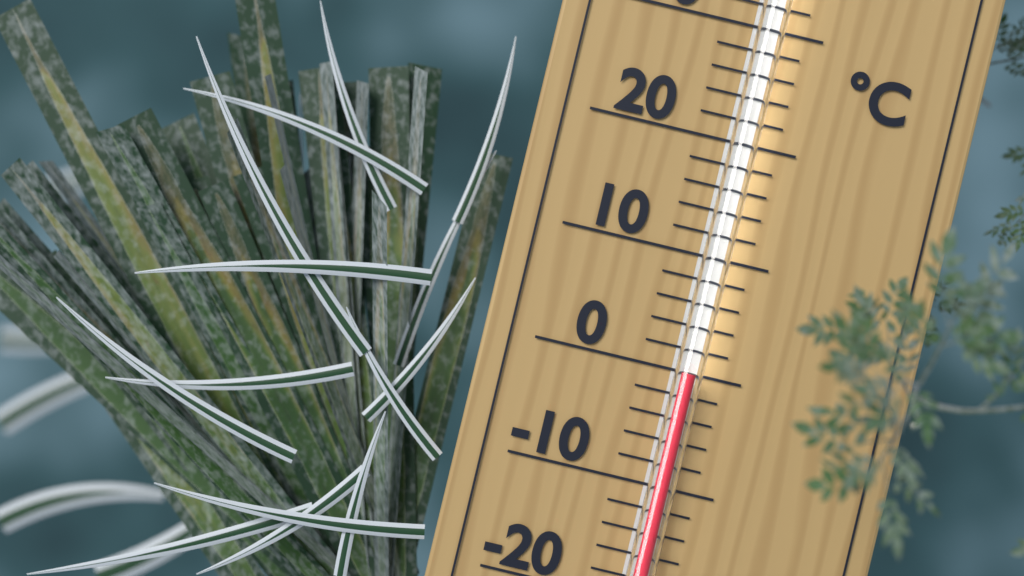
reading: 0 °C
